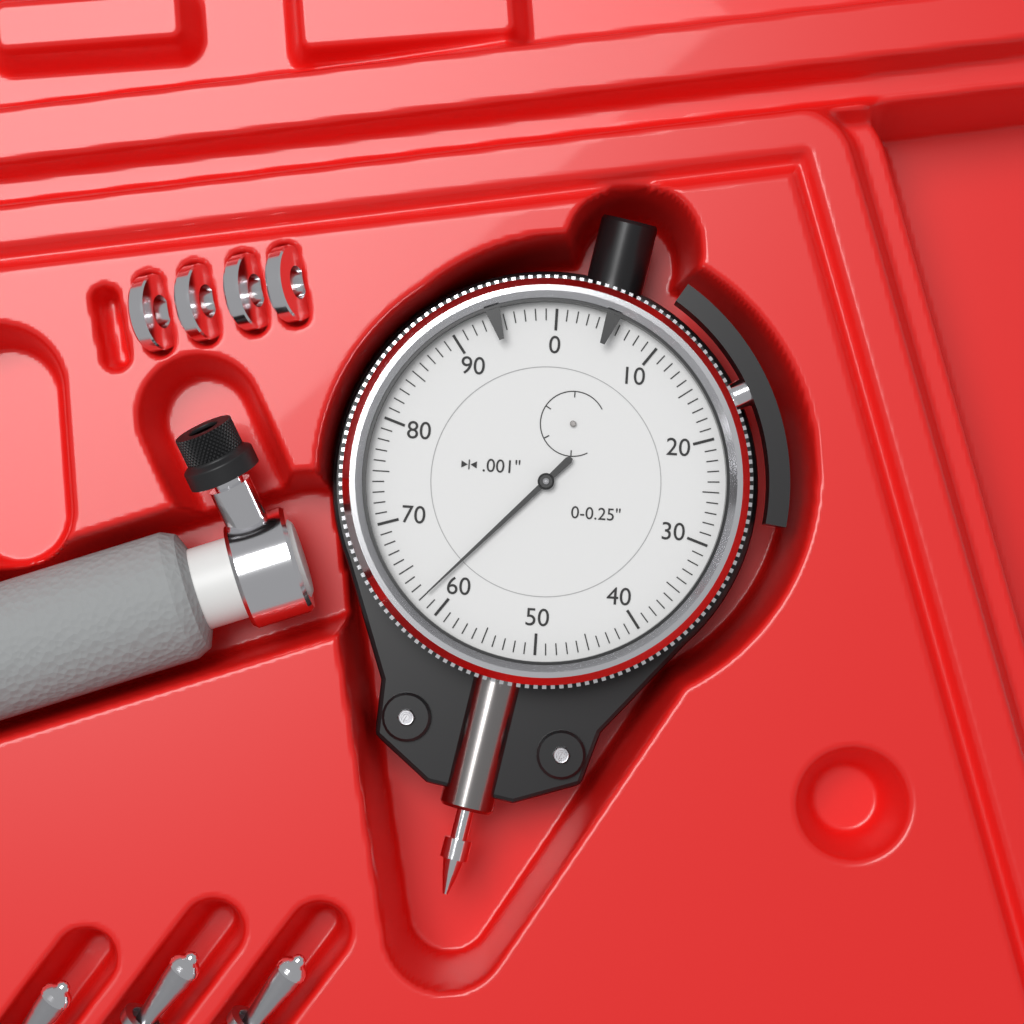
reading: 0.062 in
